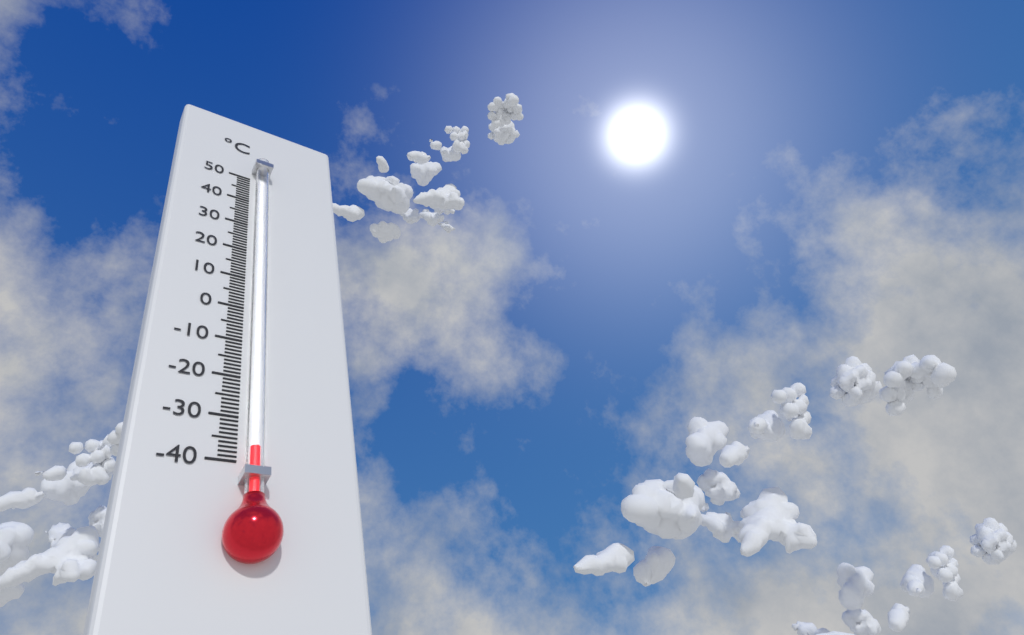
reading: -38 °C
